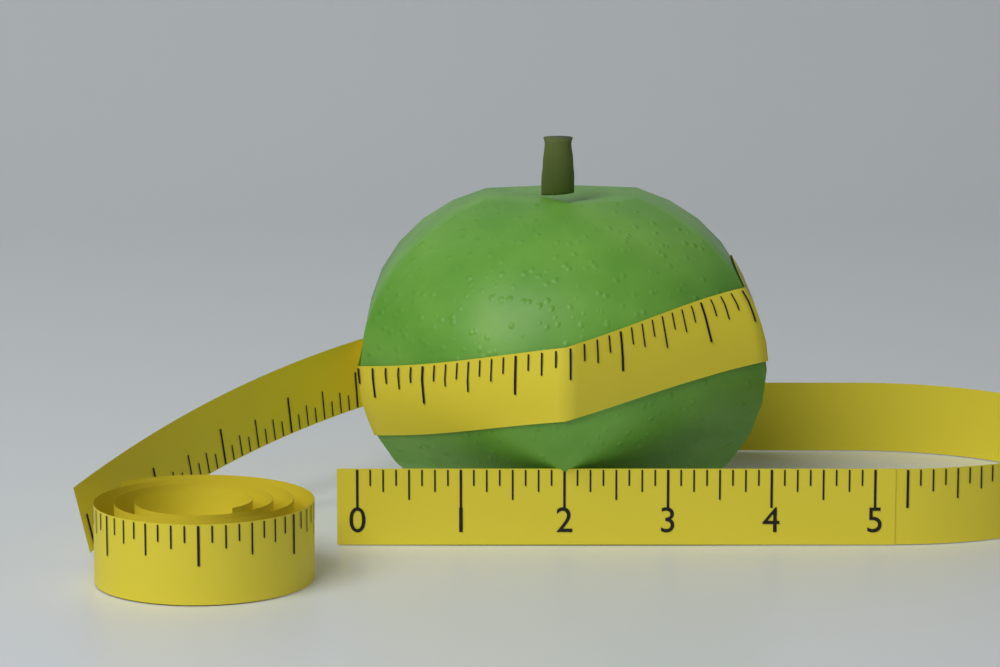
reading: 4.000 (no unit)
